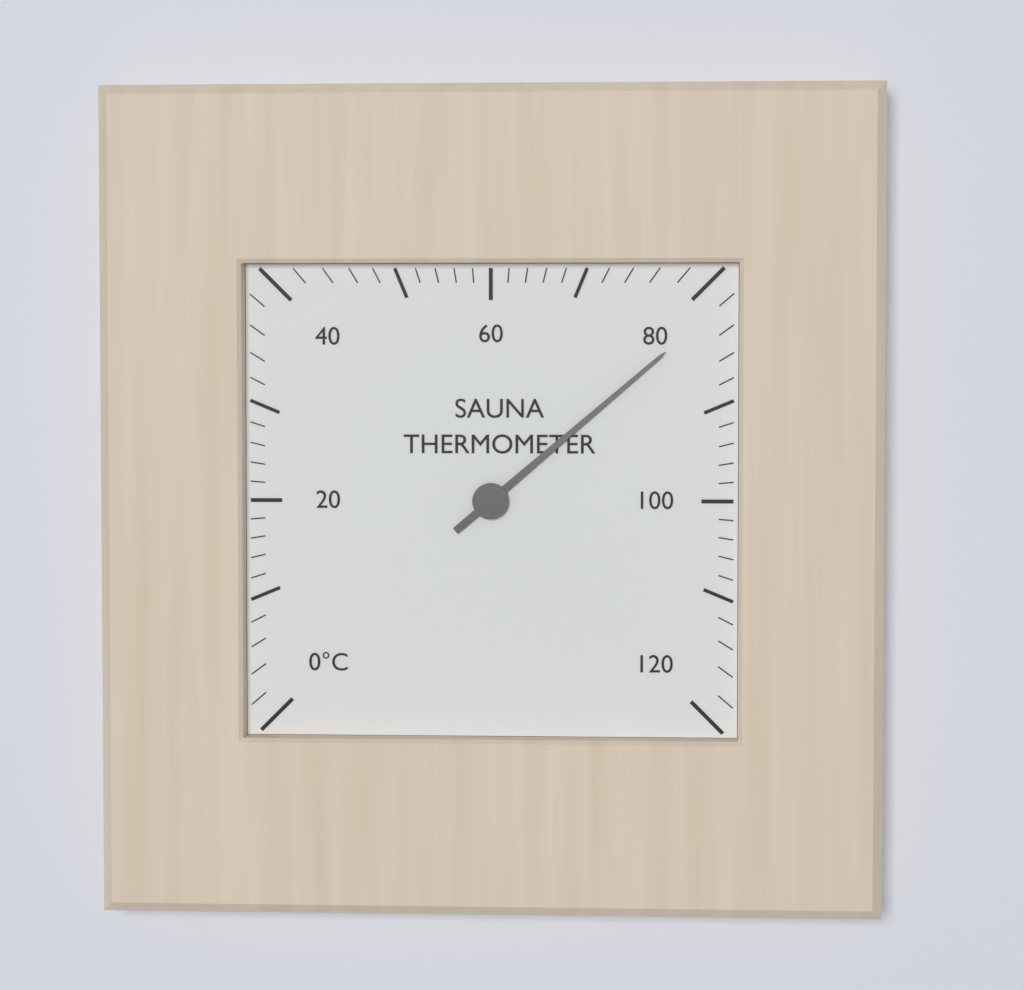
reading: 82 °C
